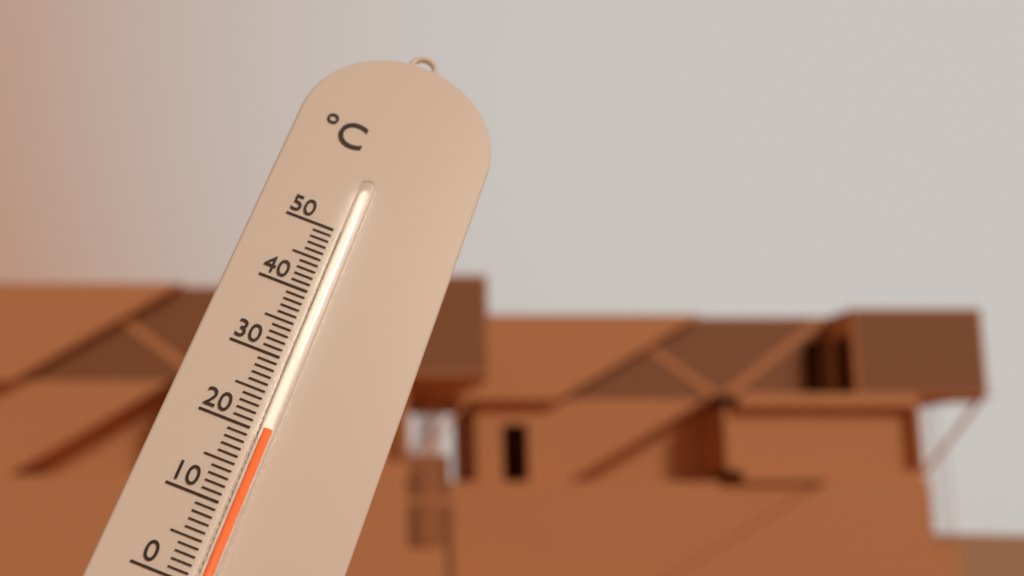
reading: 20 °C
